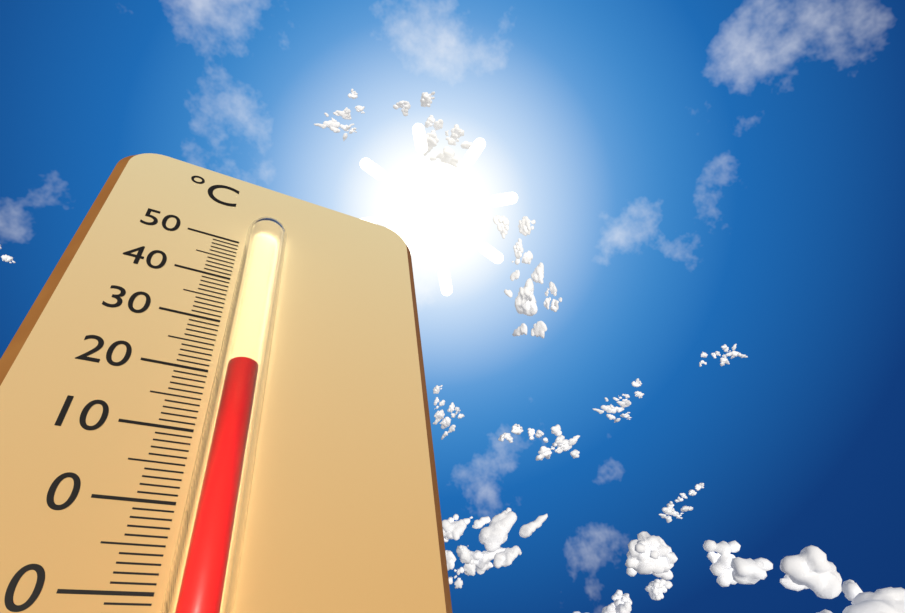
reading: 20 °C
